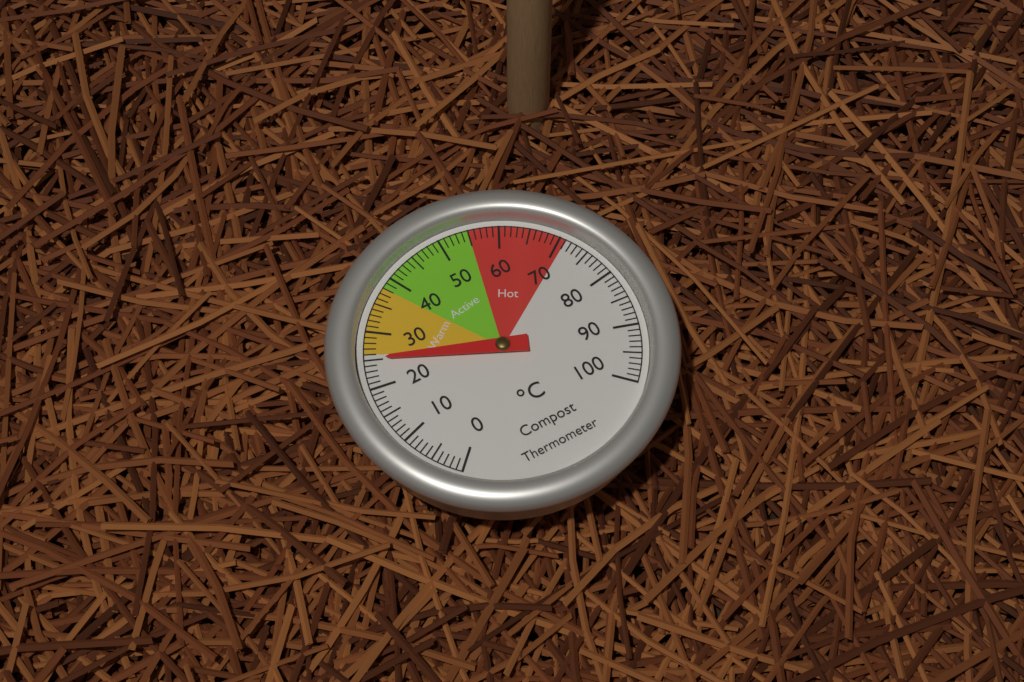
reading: 25 °C
